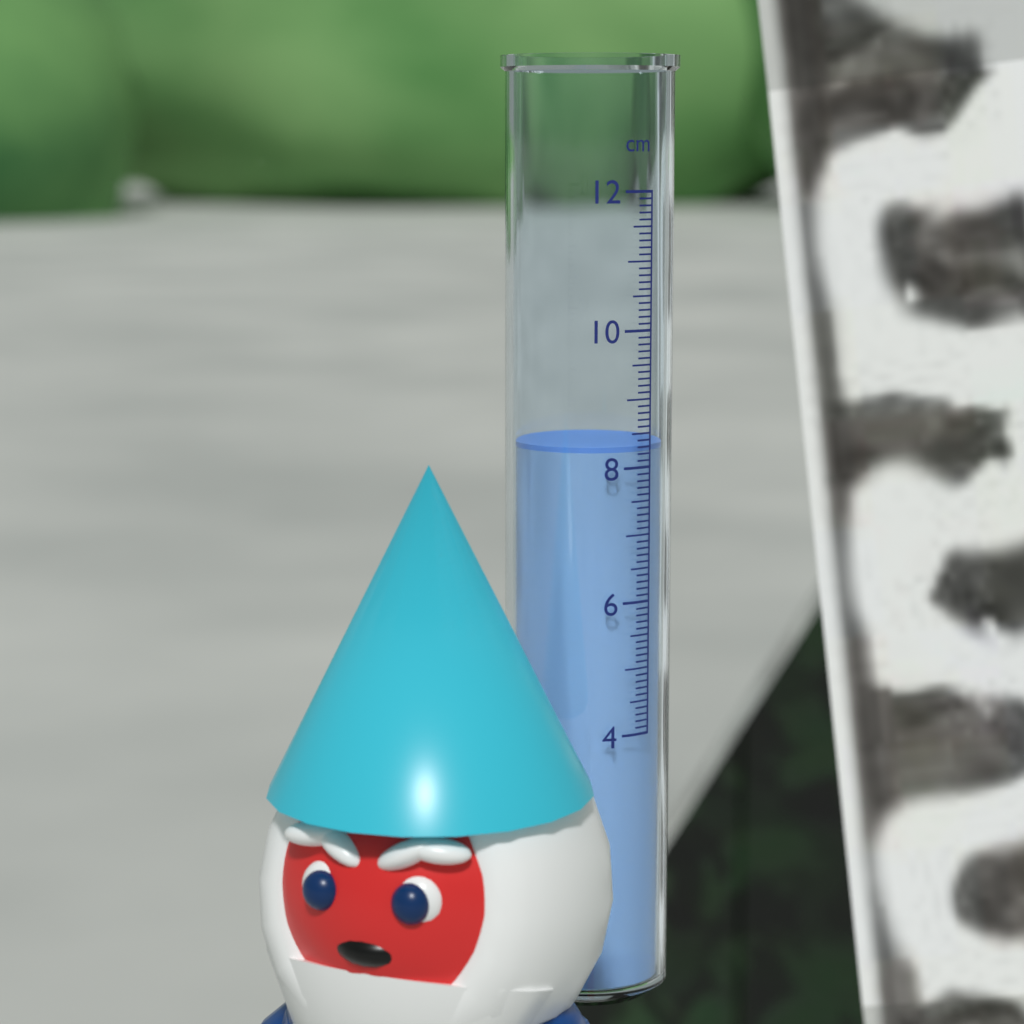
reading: 8.3 cm
